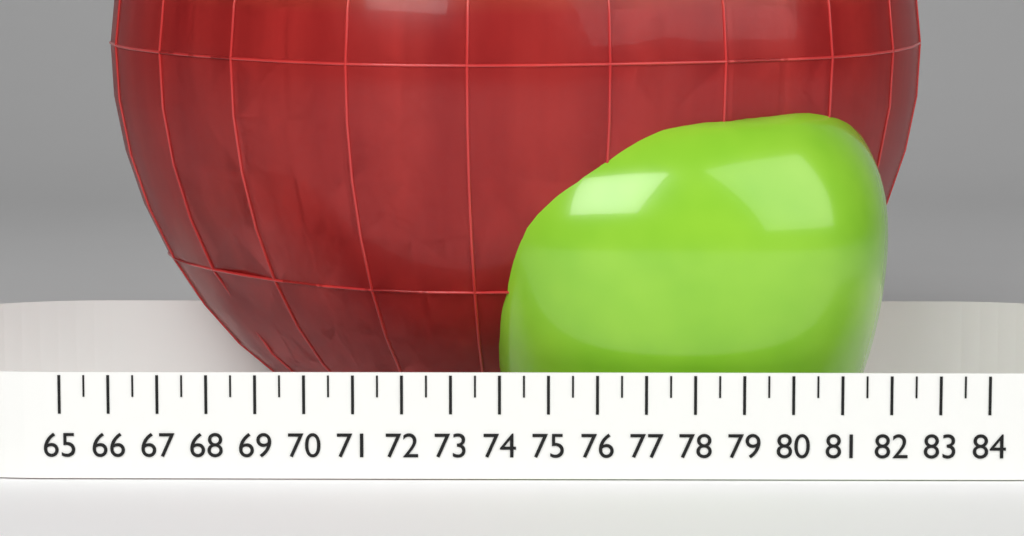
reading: 83.5 (no unit)
